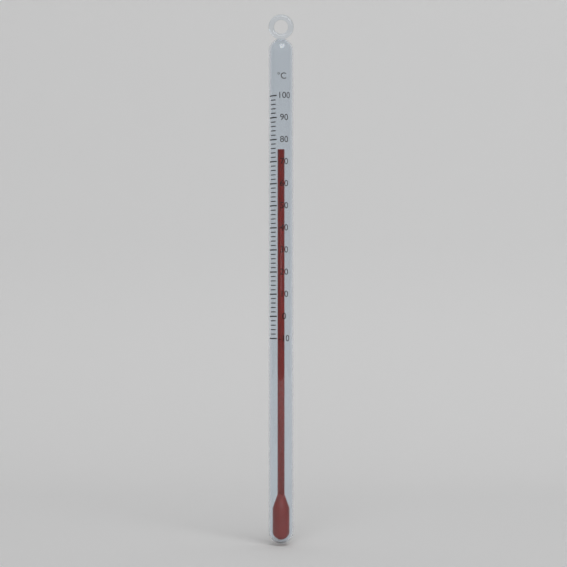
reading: 76 °C
